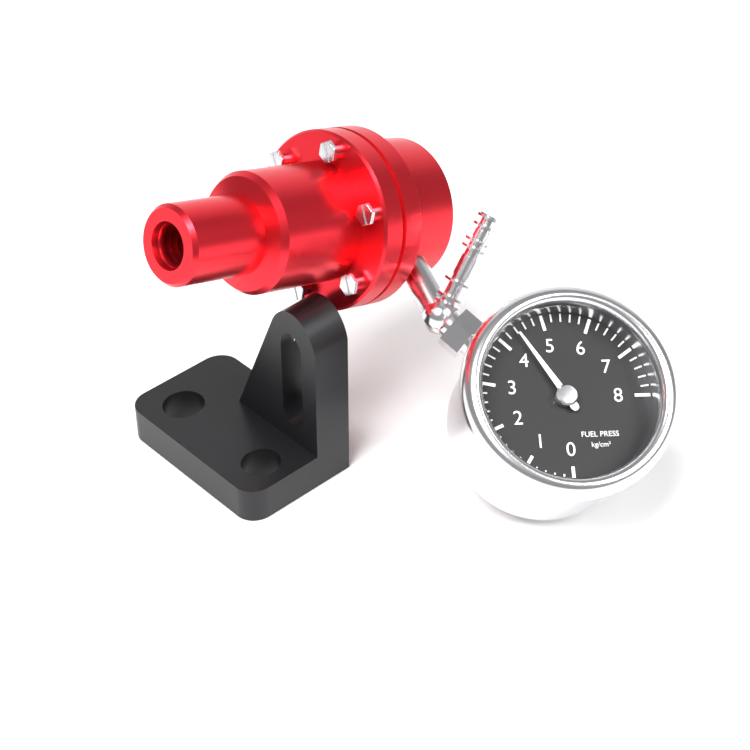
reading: 4.4 kg/cm²
